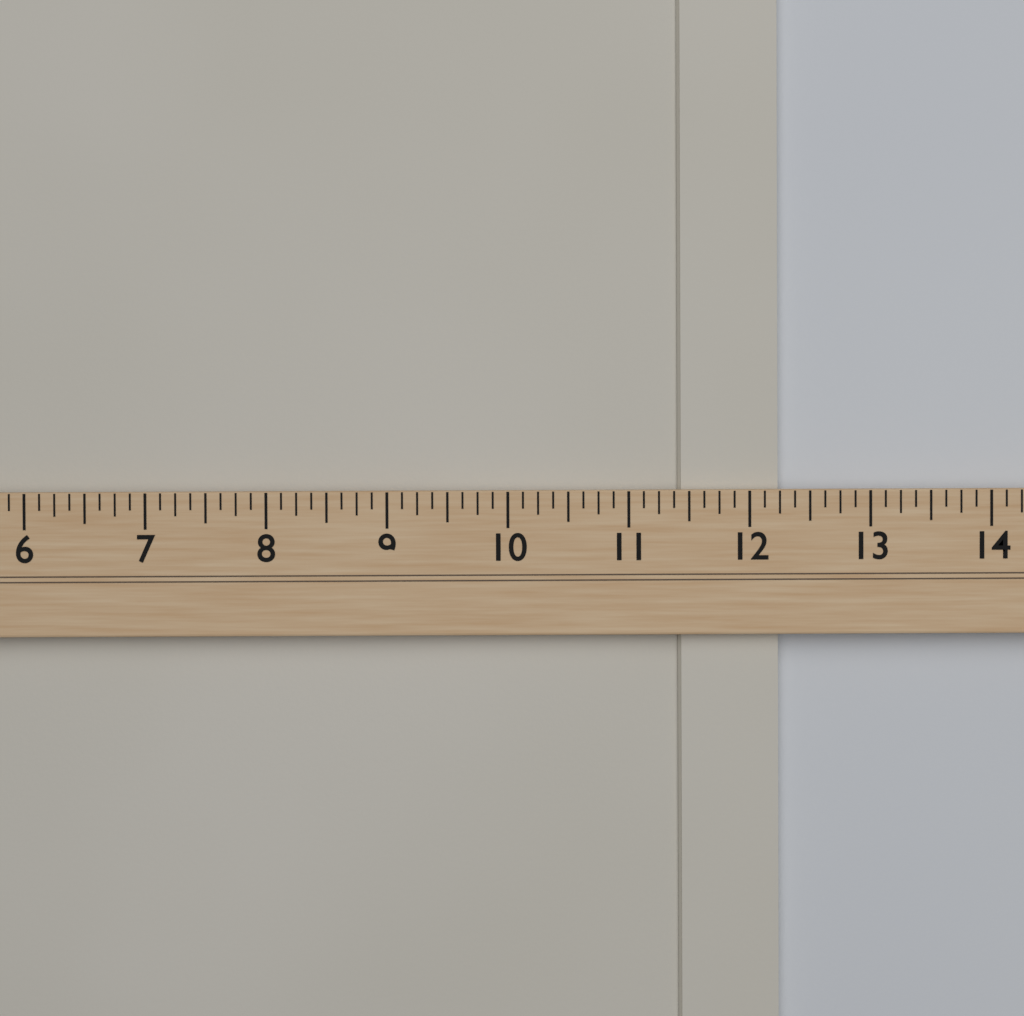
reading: 12.250 (no unit)
